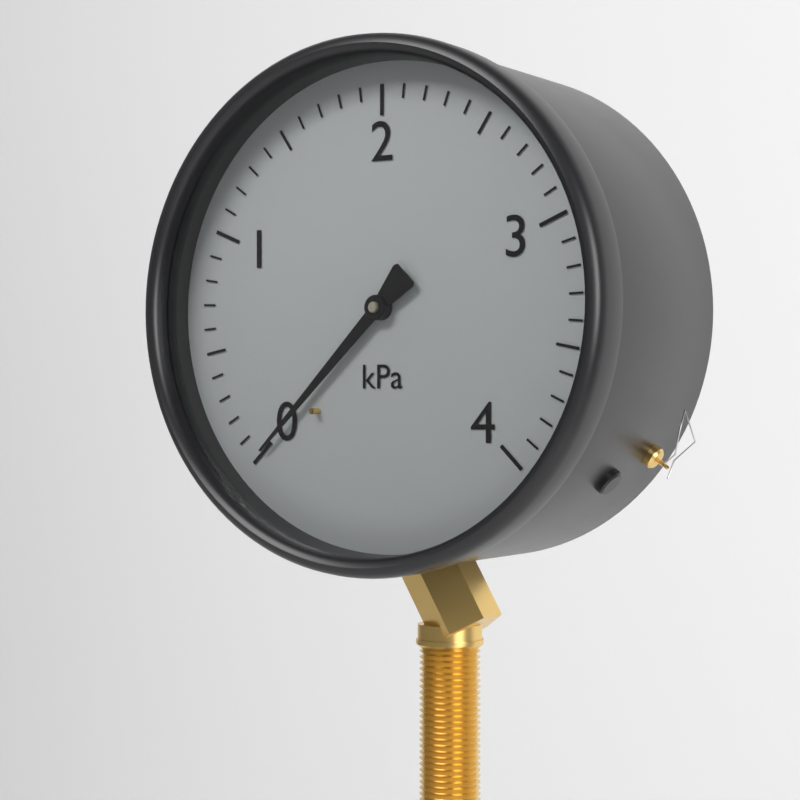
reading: 0.0 kPa
